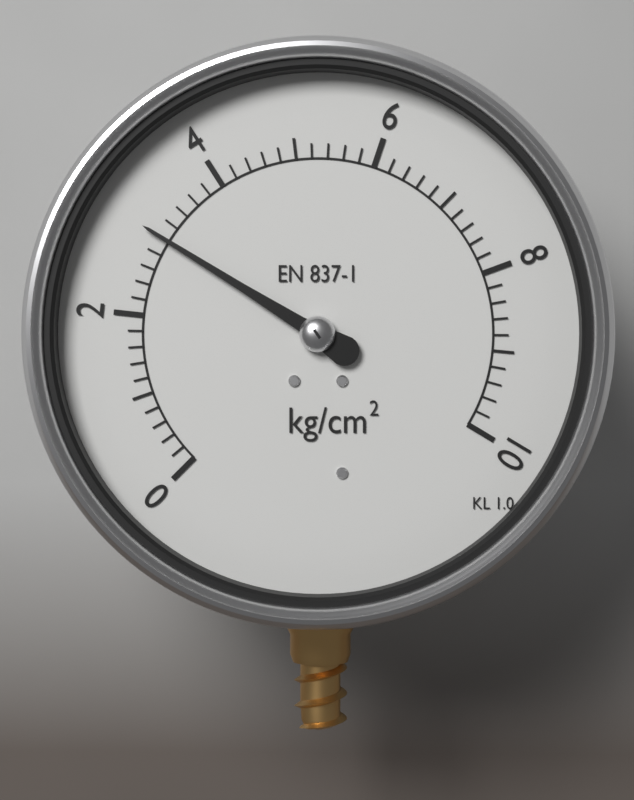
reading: 3.0 kg/cm²
